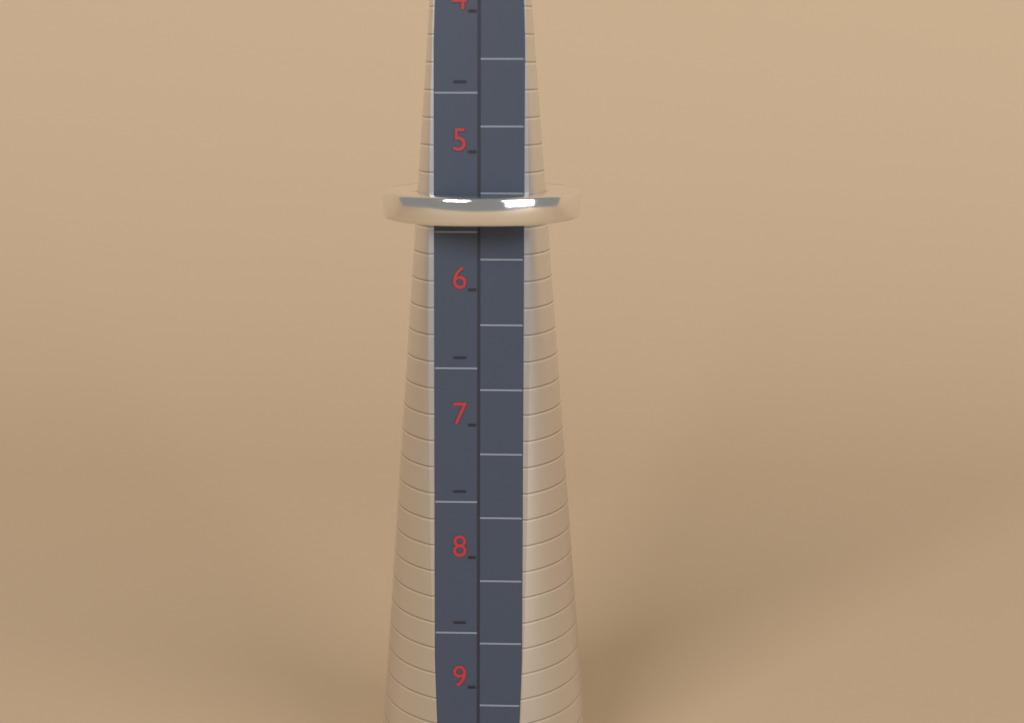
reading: 5.5 (no unit)
